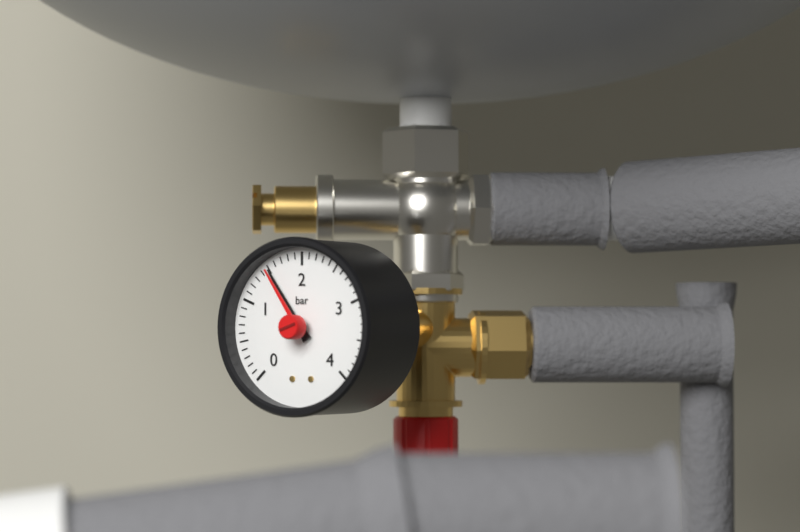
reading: 1.5 bar
